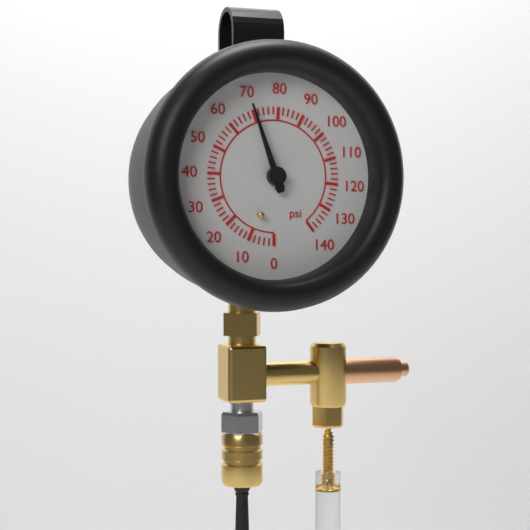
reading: 70 psi
